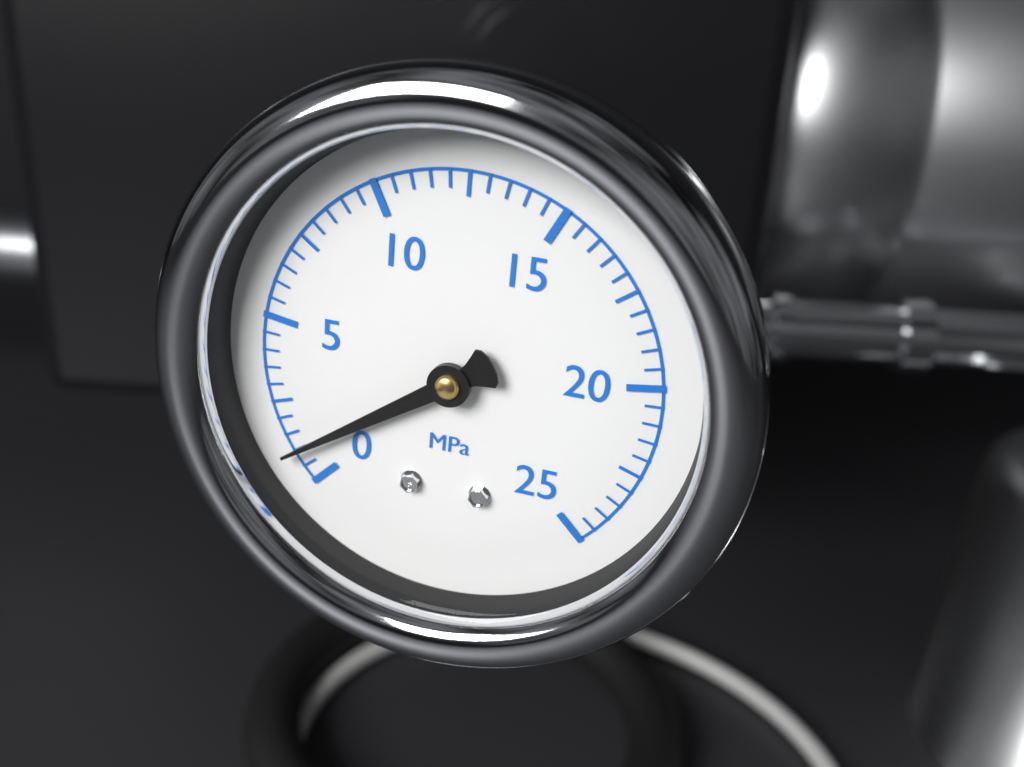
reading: 1.0 MPa
